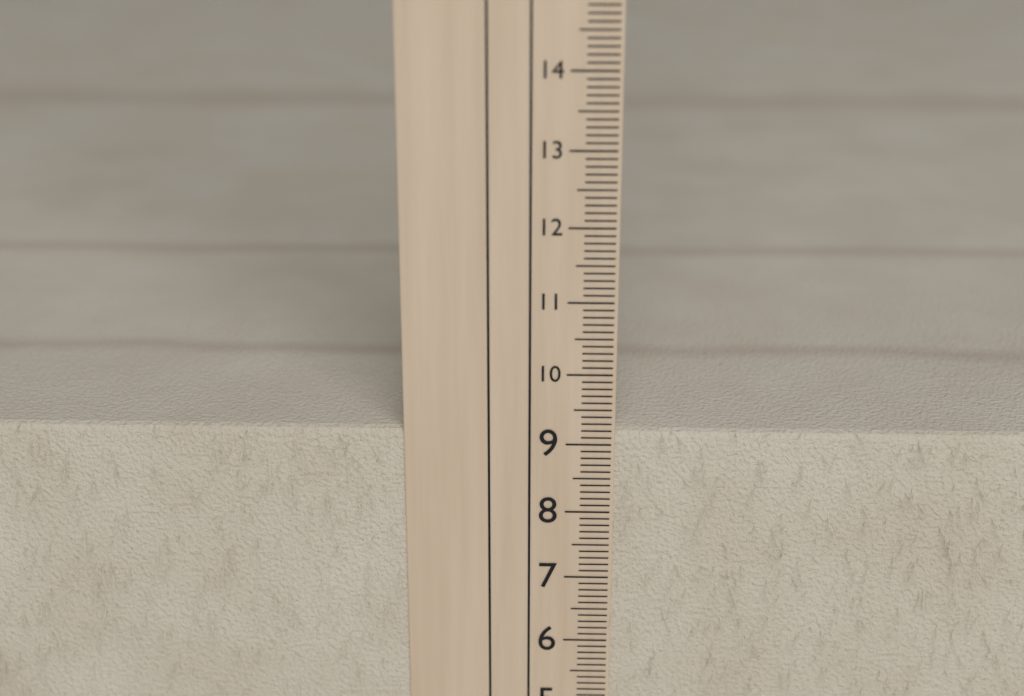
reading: 9.2 cm
